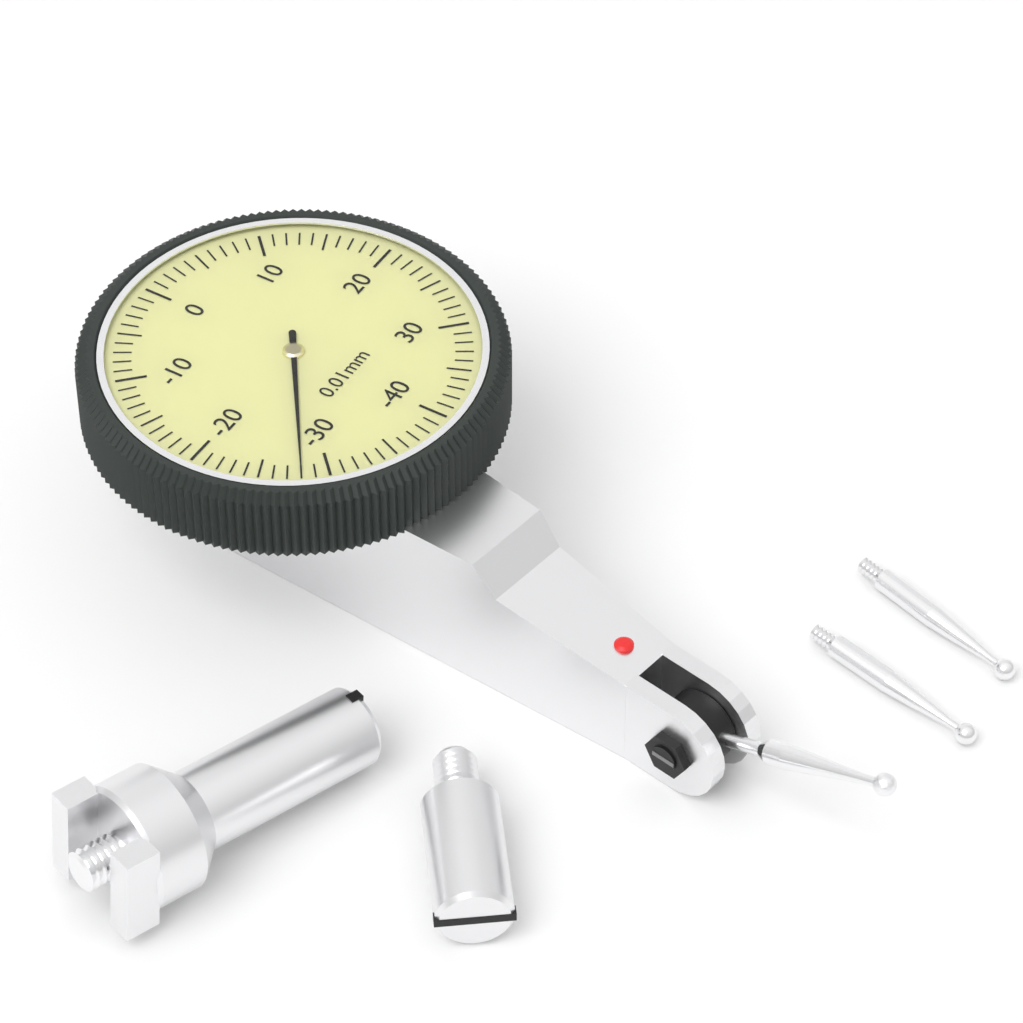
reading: -28 0.01mm
